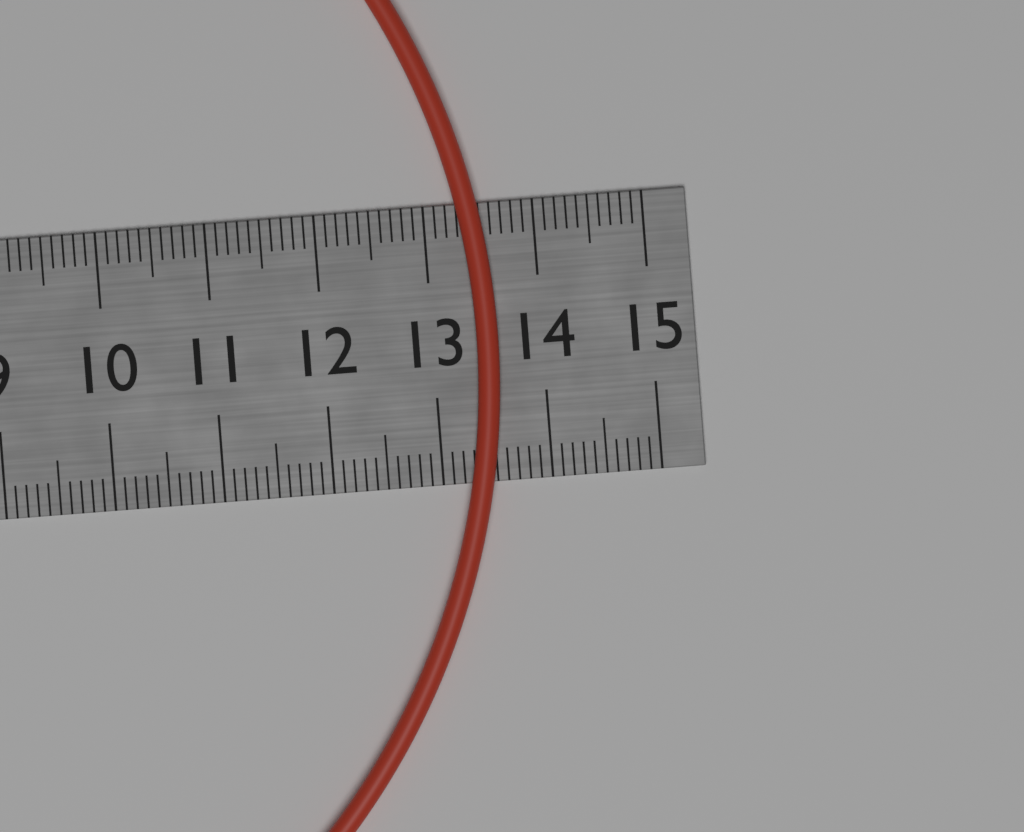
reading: 13.6 cm
